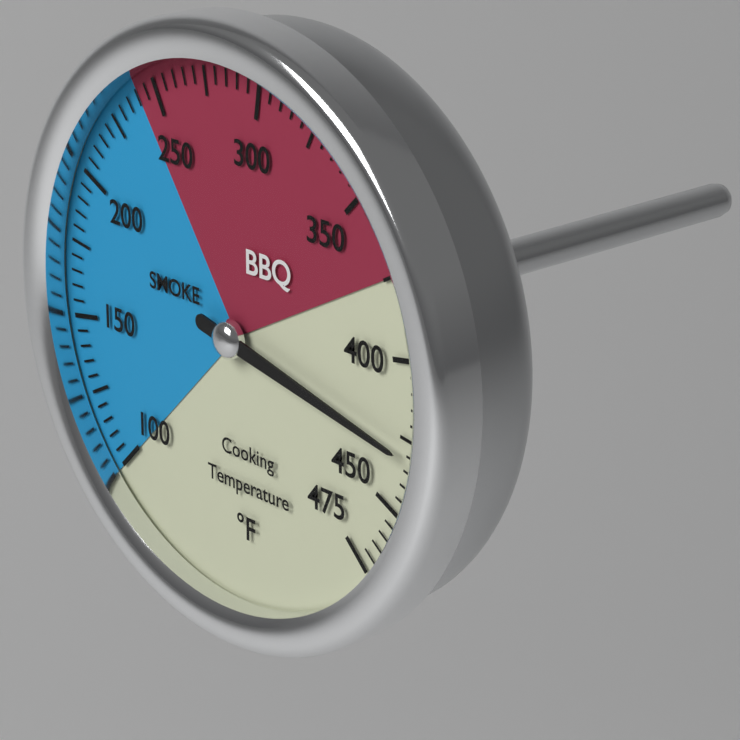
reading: 430 °F
